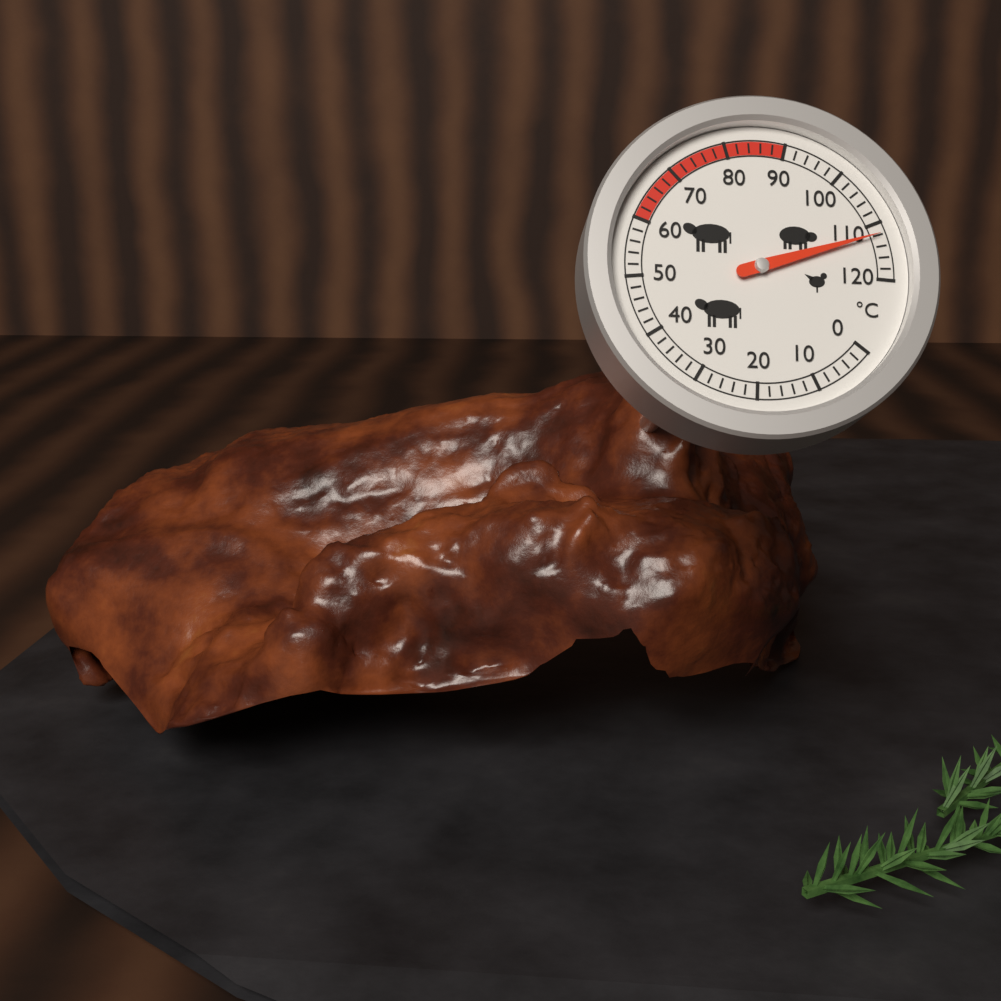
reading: 112 °C
